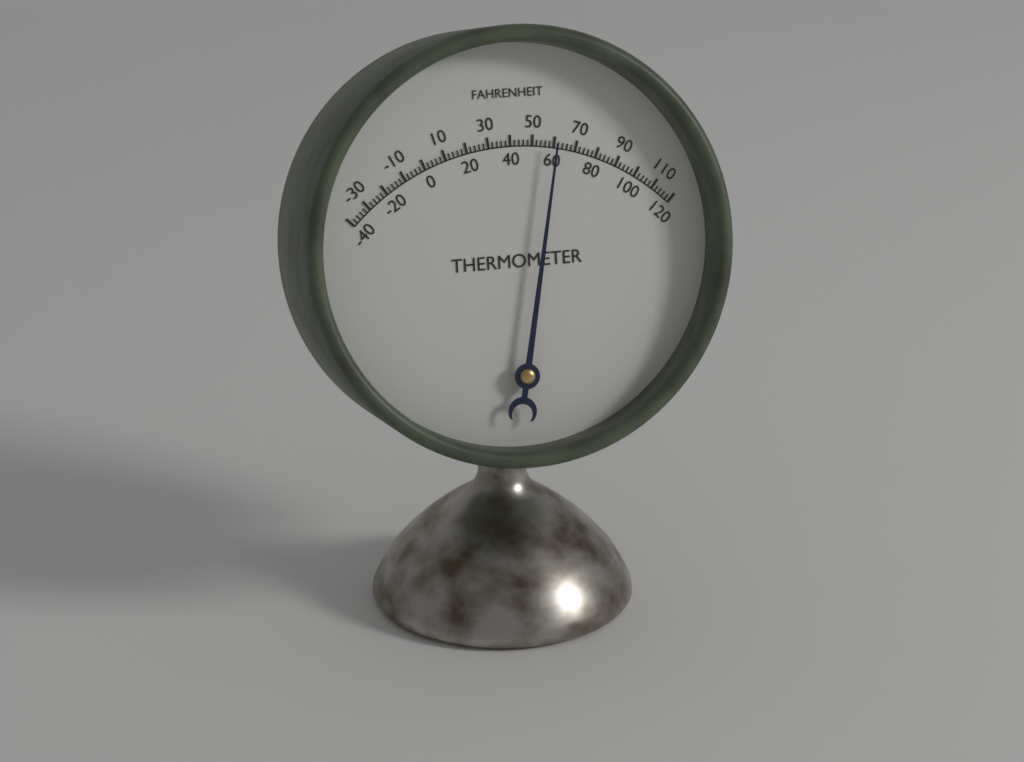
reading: 60 °F
